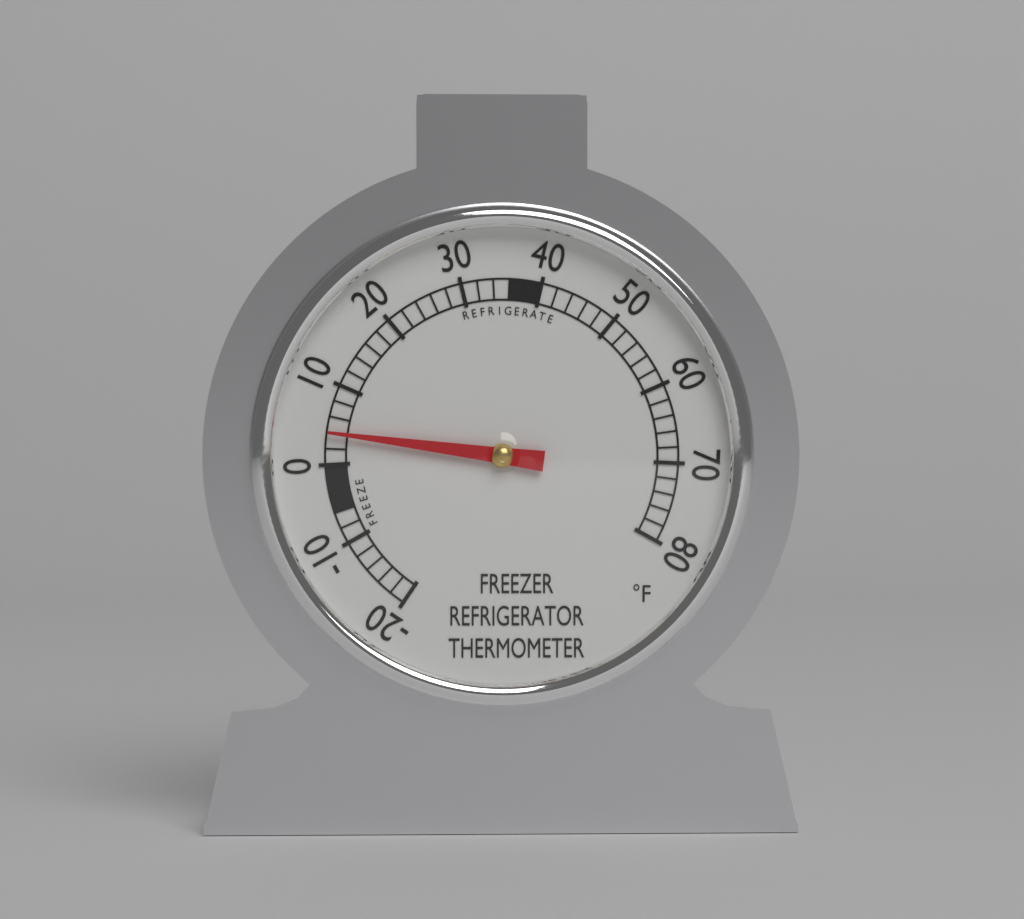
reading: 4 °F
